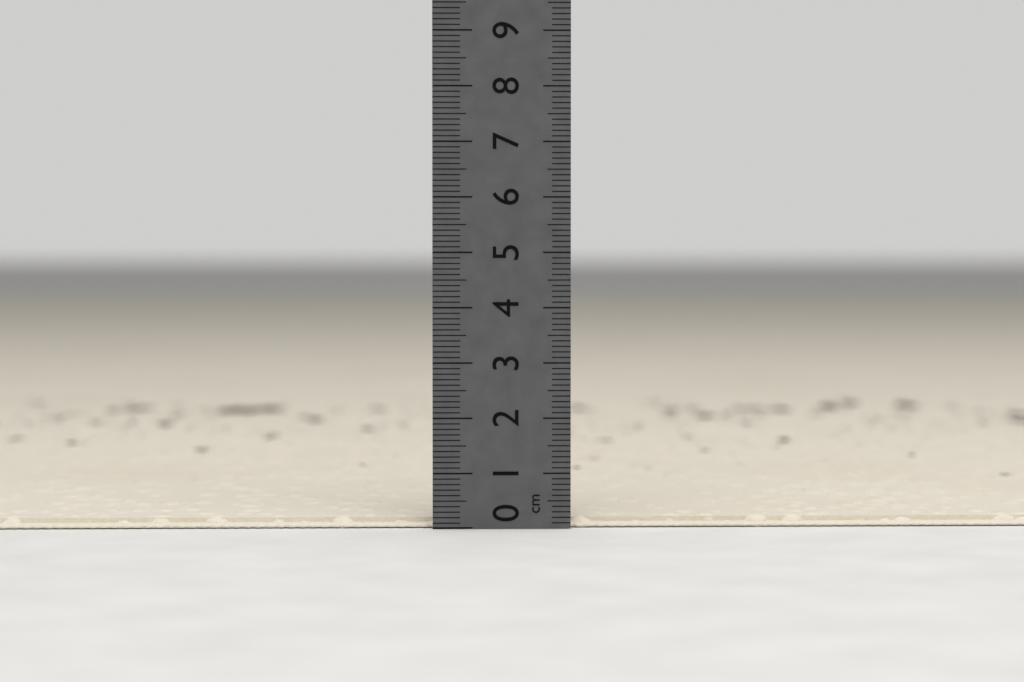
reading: 0.1 cm
